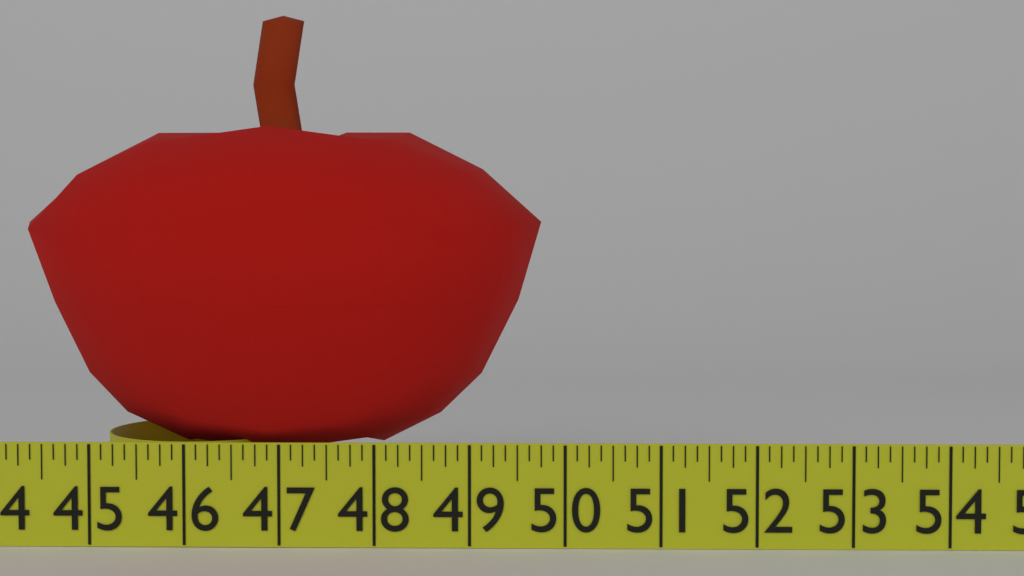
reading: 49.750 in
